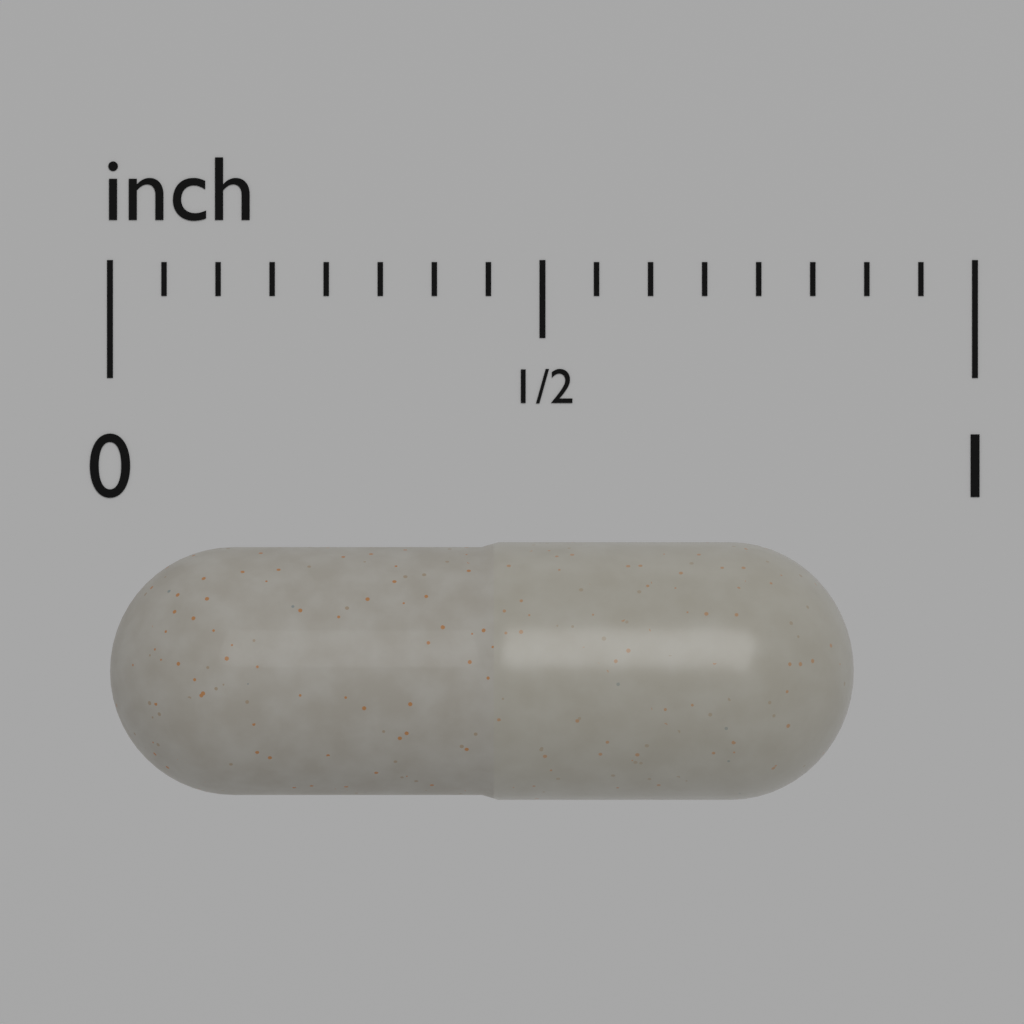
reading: 0.8600 in
